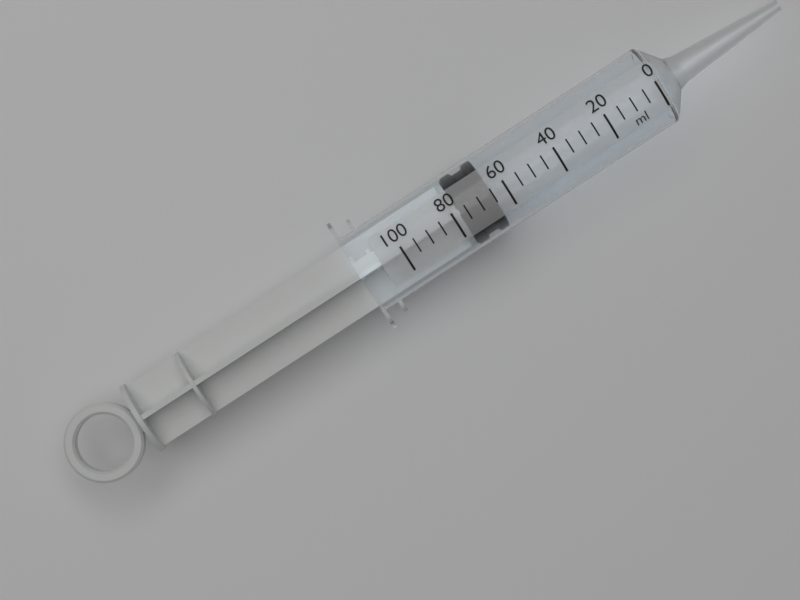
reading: 65 ml
